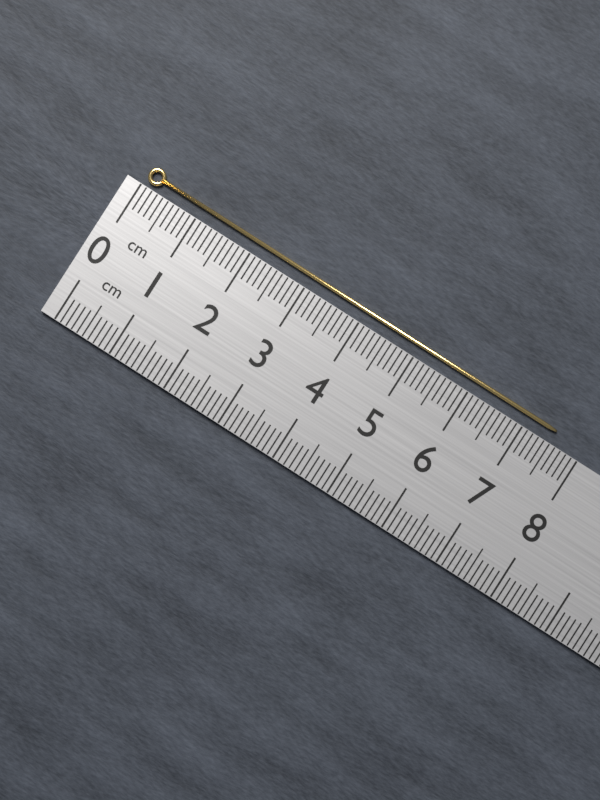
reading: 7.5 cm
